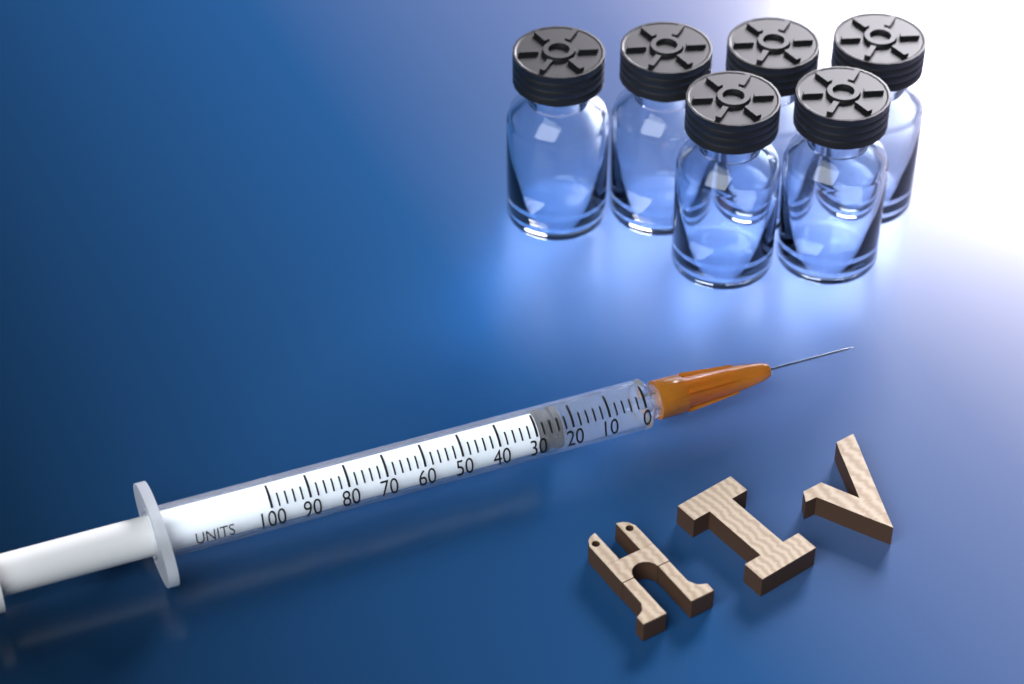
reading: 22 units
